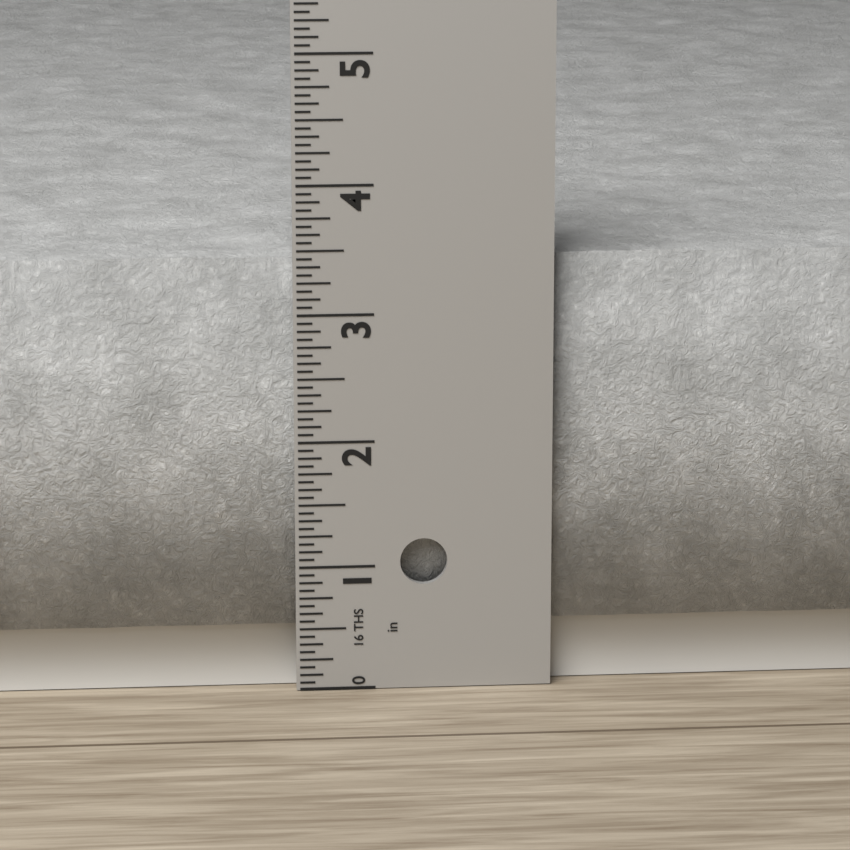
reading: 3.4375 in
